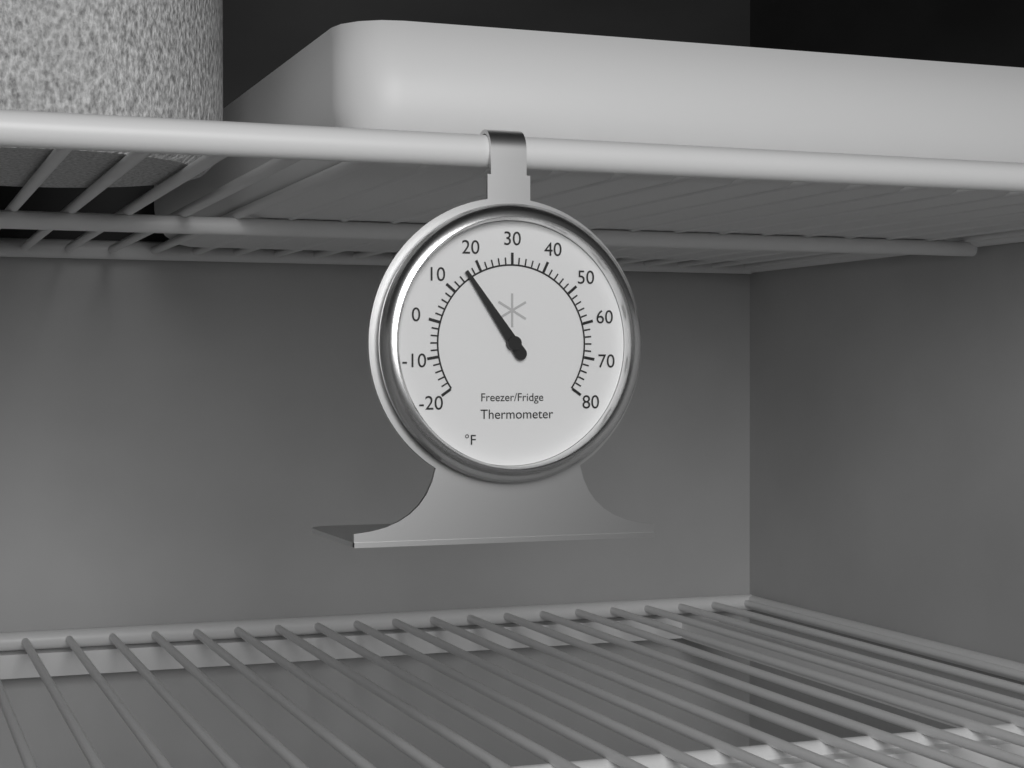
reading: 16 °F
